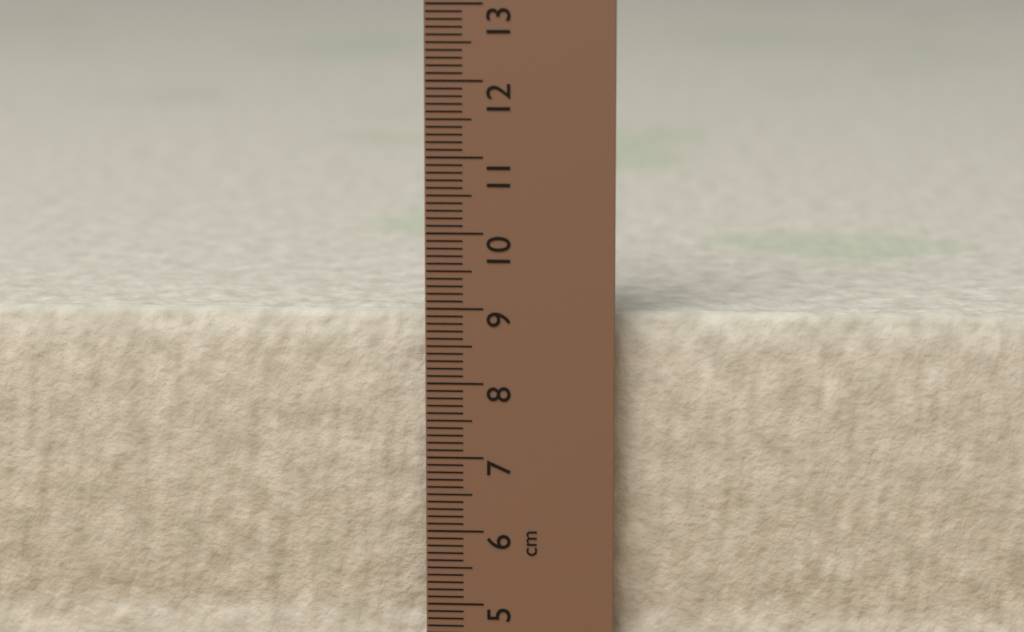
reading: 8.9 cm
